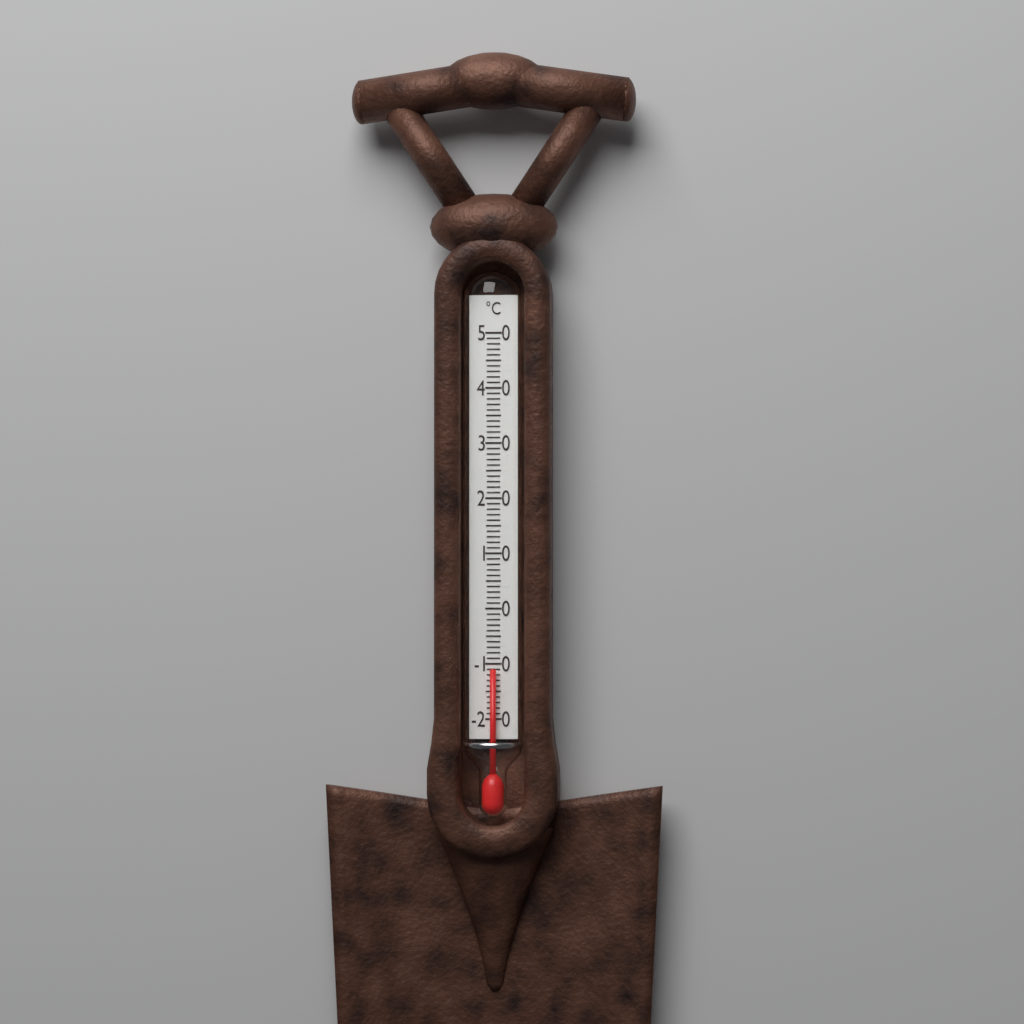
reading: -11 °C
